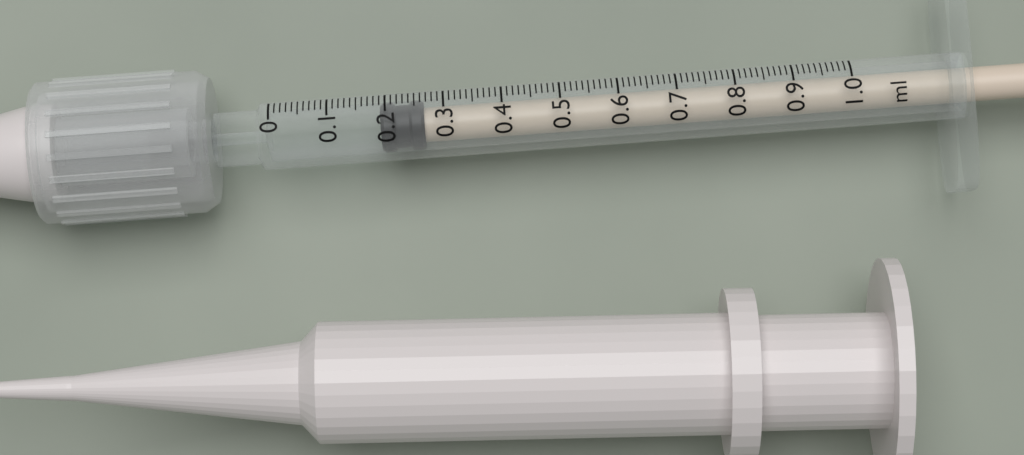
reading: 0.19 ml
